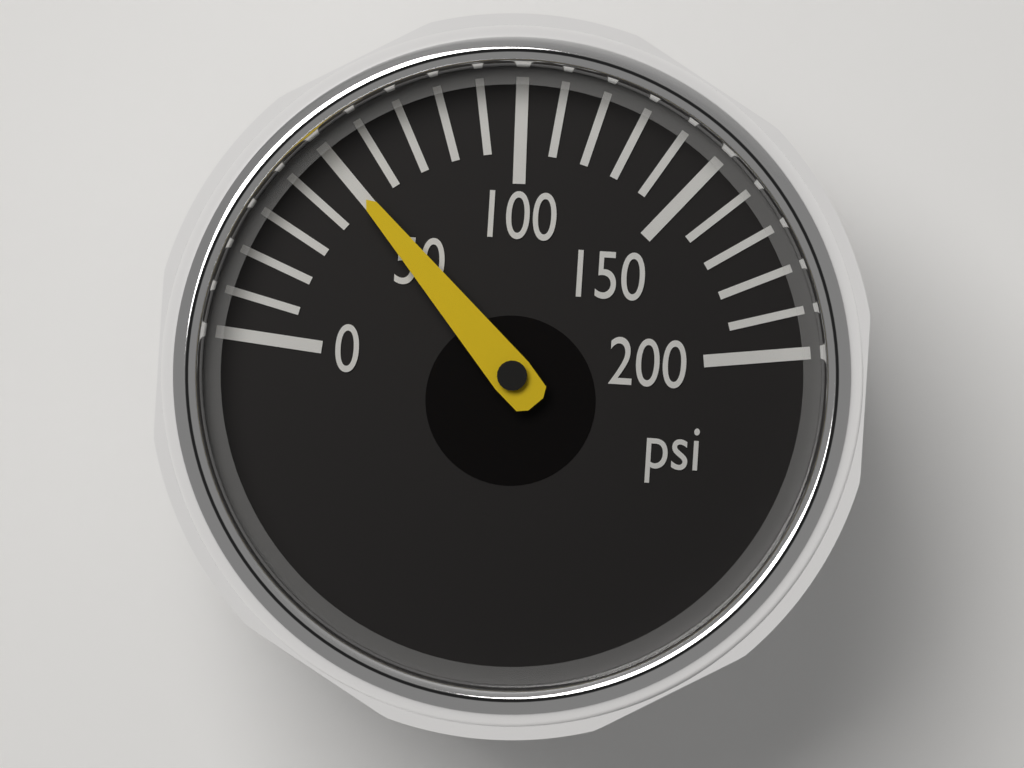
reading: 50 psi
